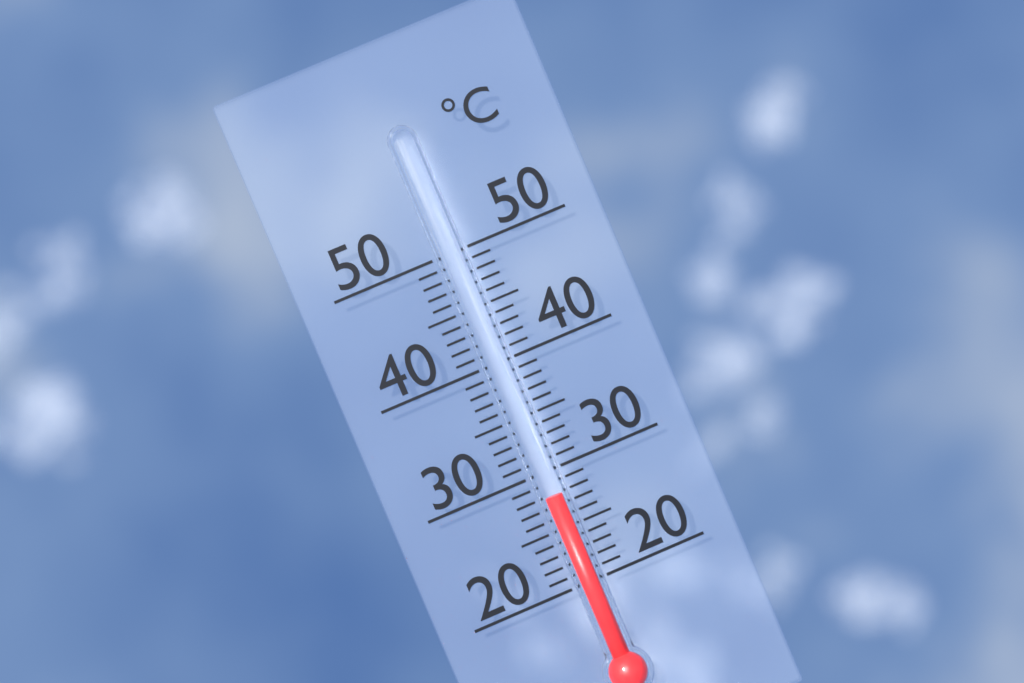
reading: 28 °C
